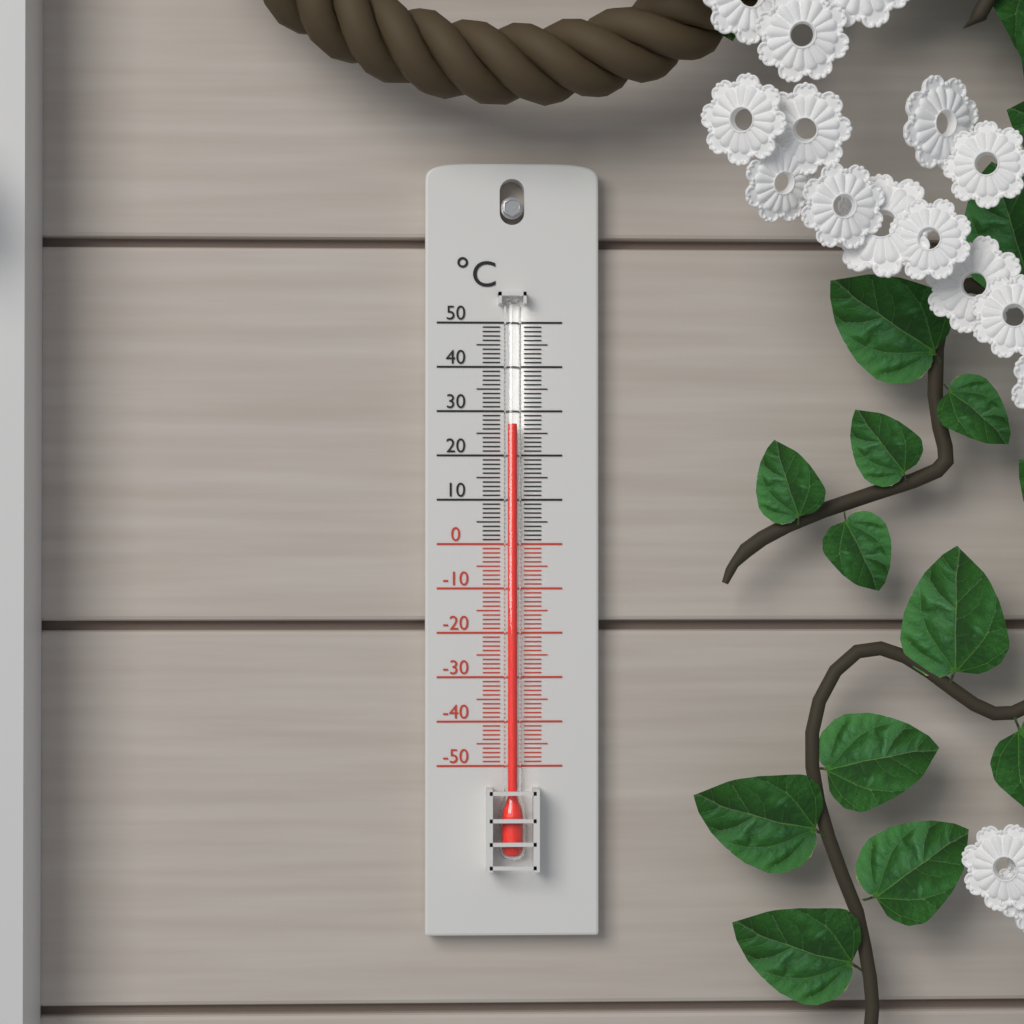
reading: 27 °C
